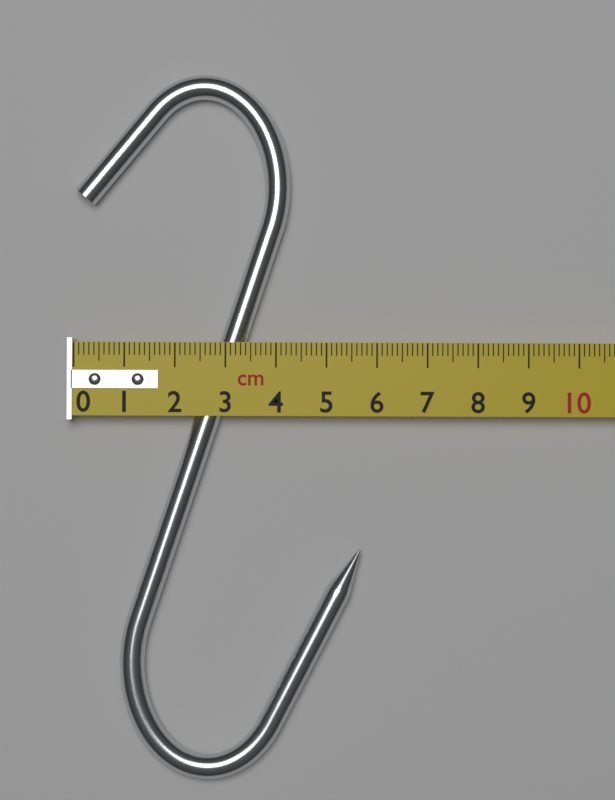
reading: 5.7 cm
